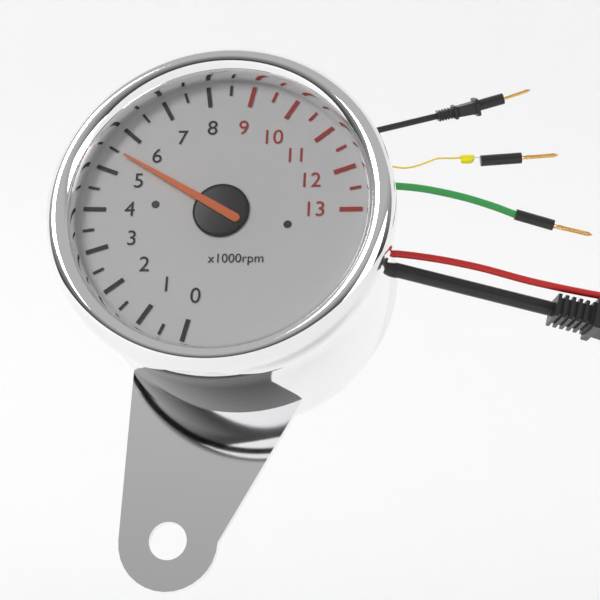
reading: 5.5 x1000rpm
